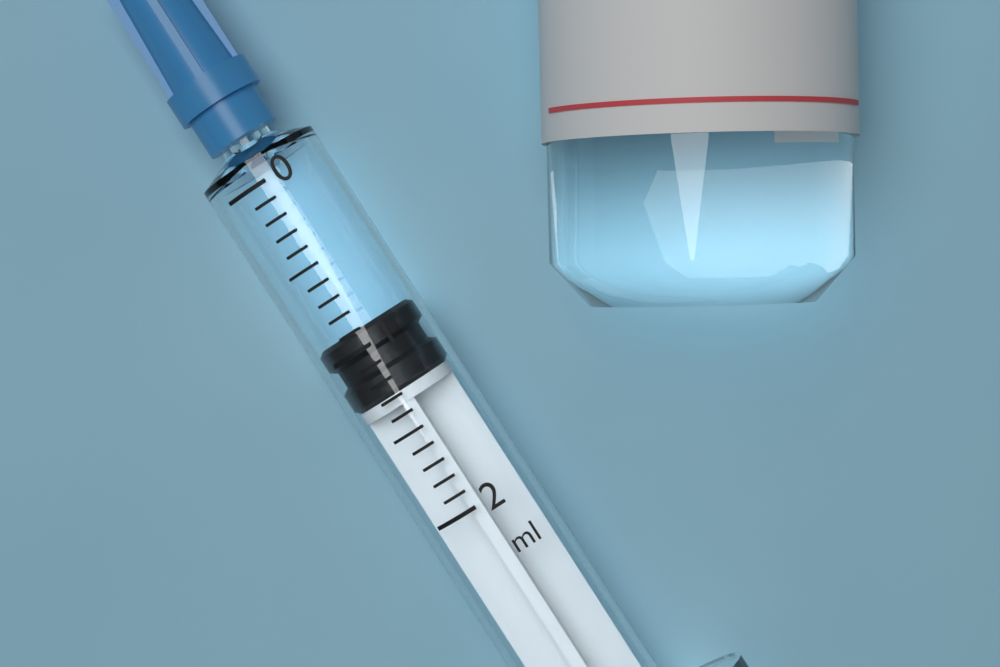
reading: 0.9 ml
